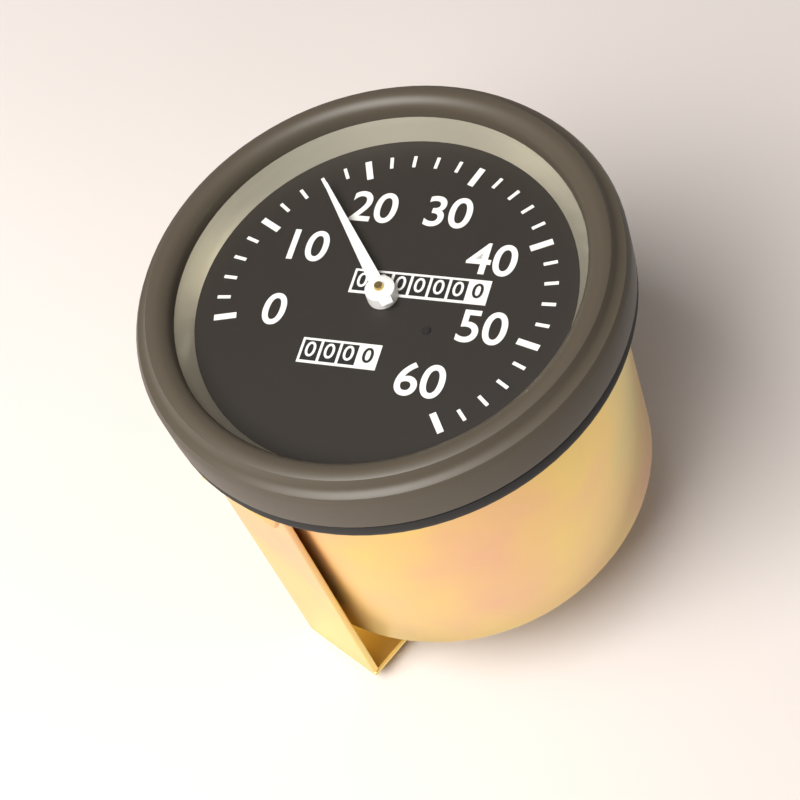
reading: 16 (no unit)
